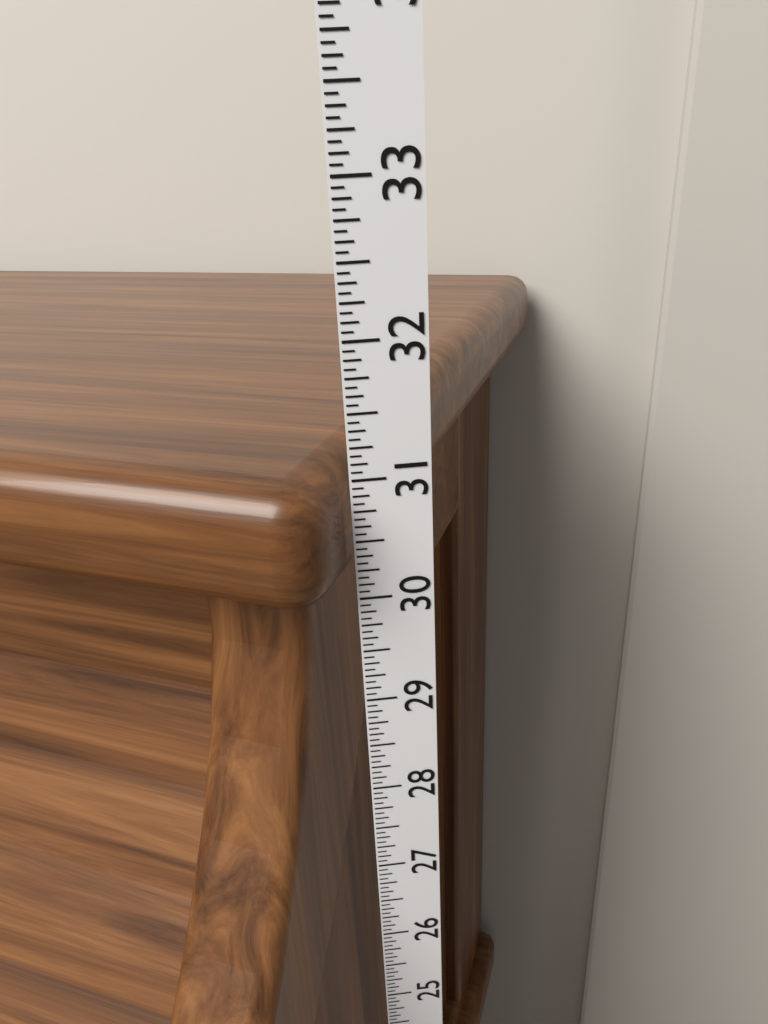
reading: 31.1250 in
